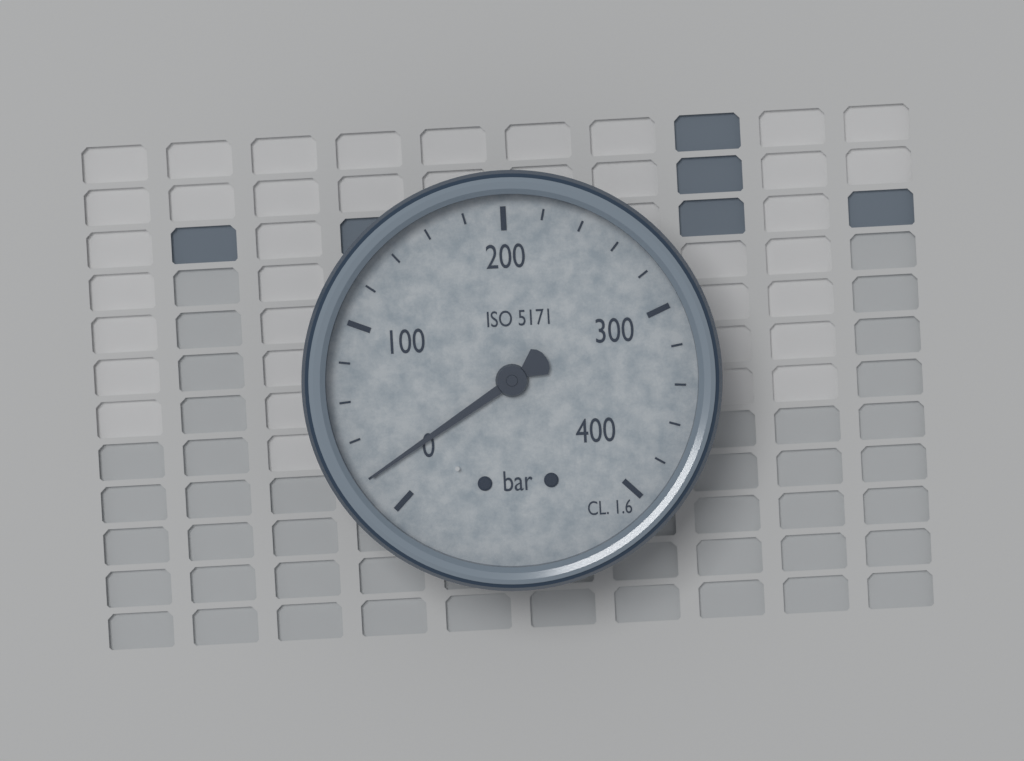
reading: 20 bar
